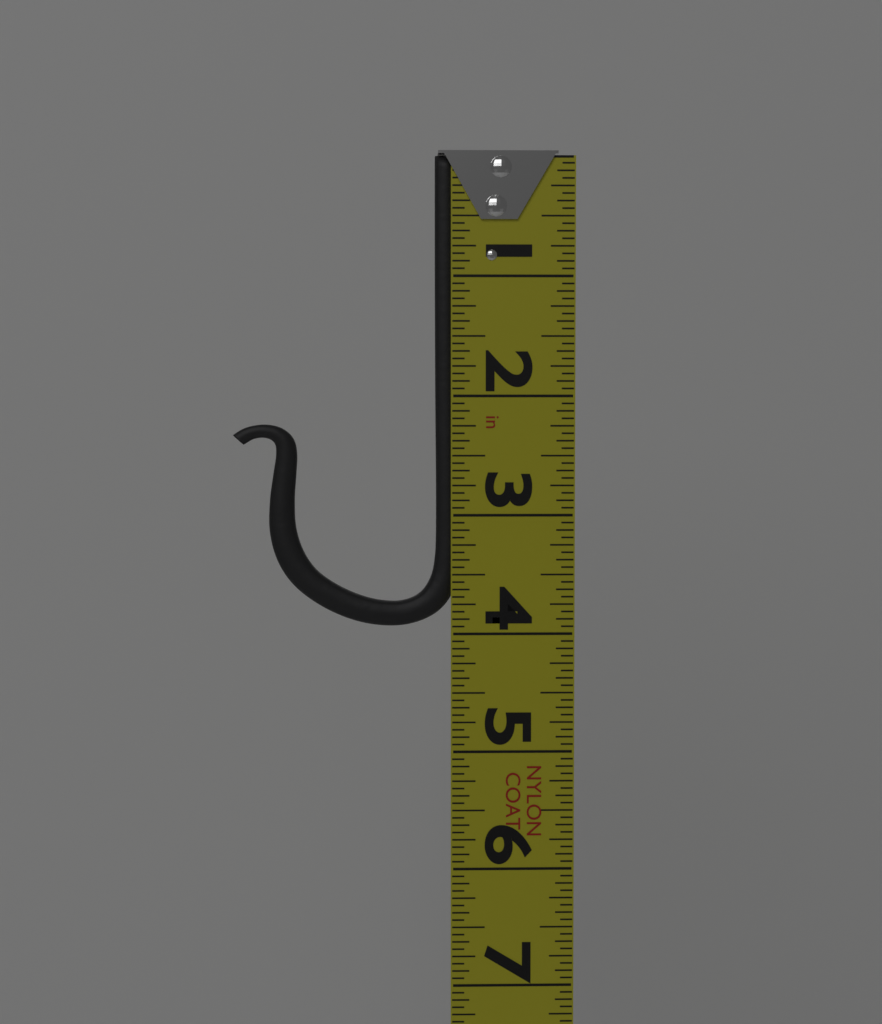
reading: 3.9375 in
